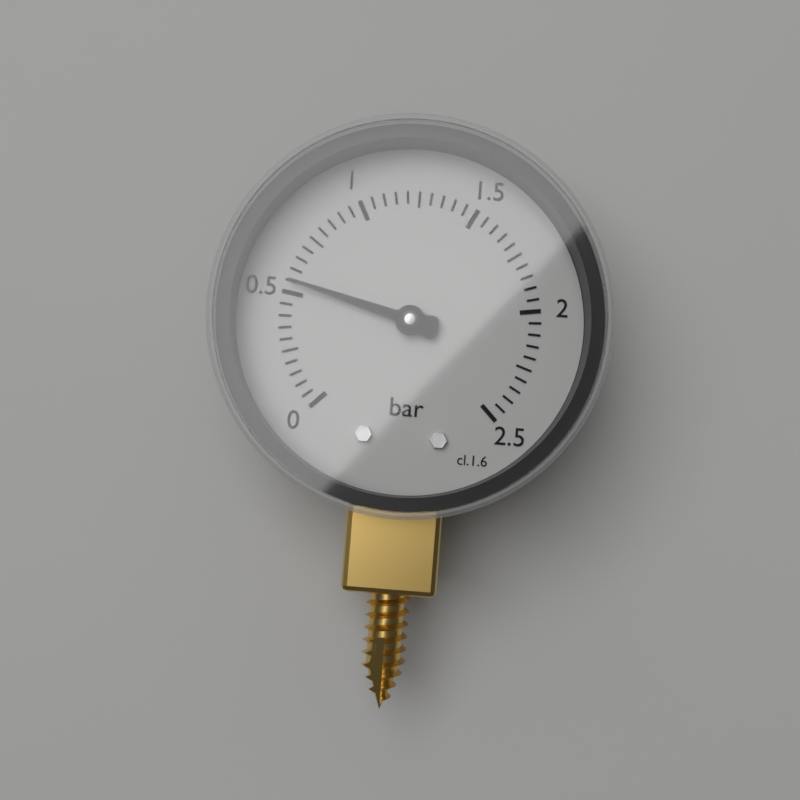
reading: 0.55 bar
